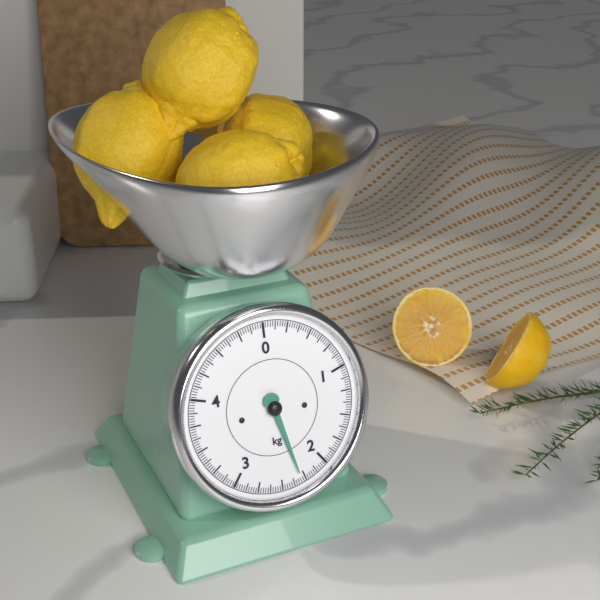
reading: 2.300 kg
